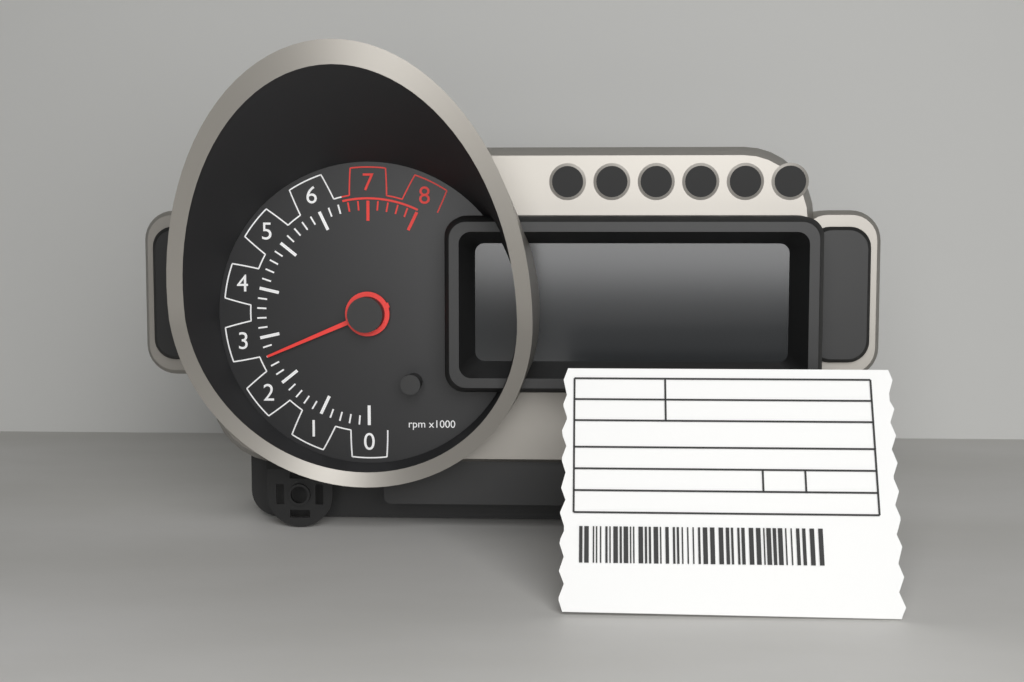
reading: 2.6 rpm x1000
